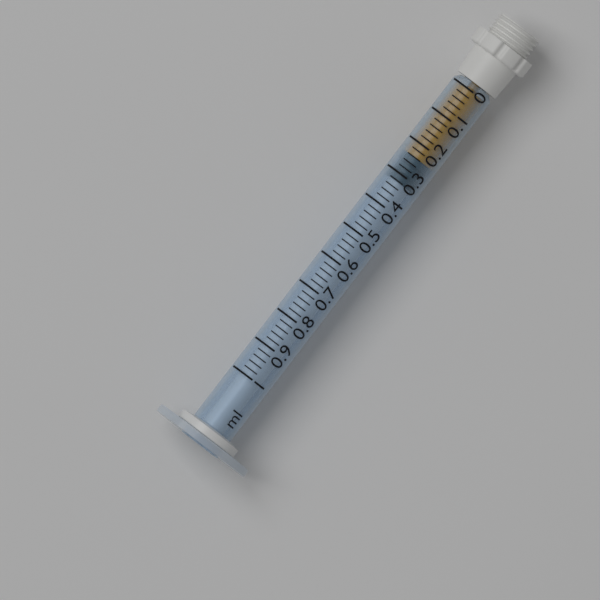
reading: 0.24 ml
